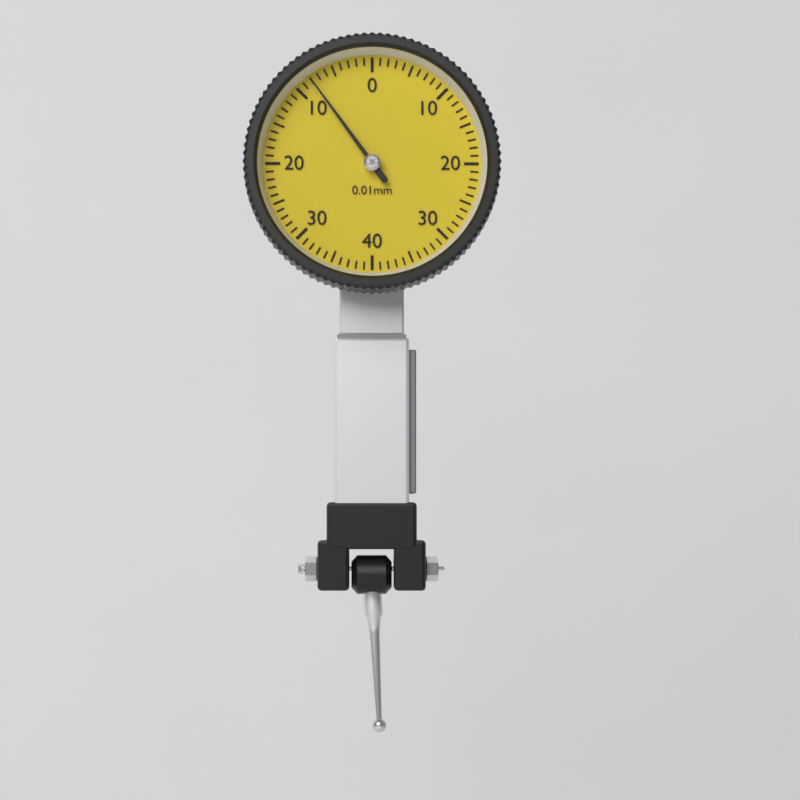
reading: 0.08 mm
